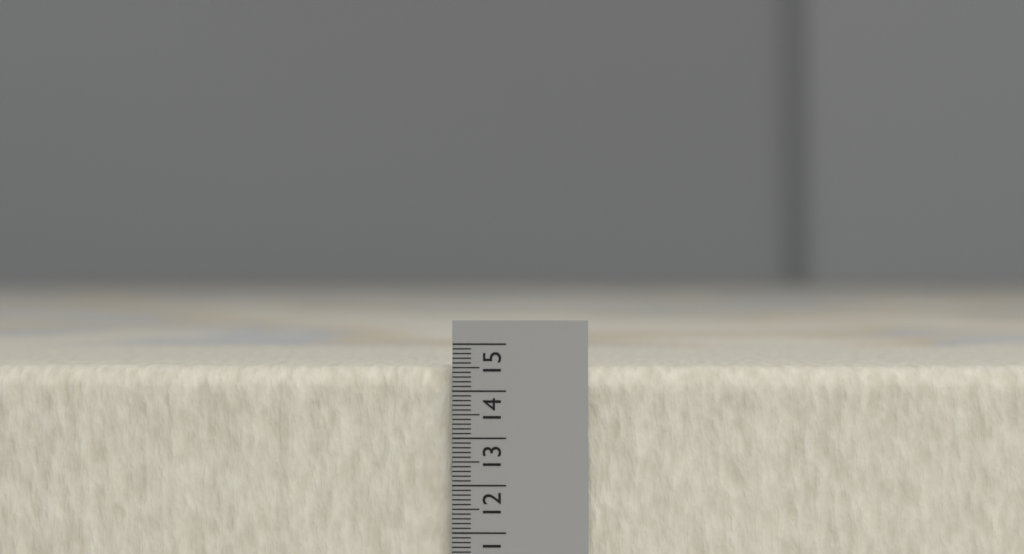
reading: 14.5 (no unit)
